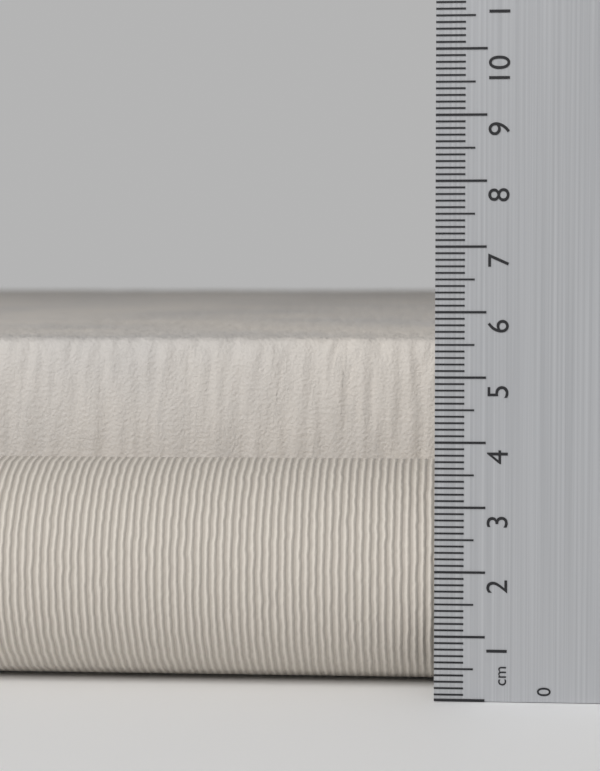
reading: 5.5 cm
